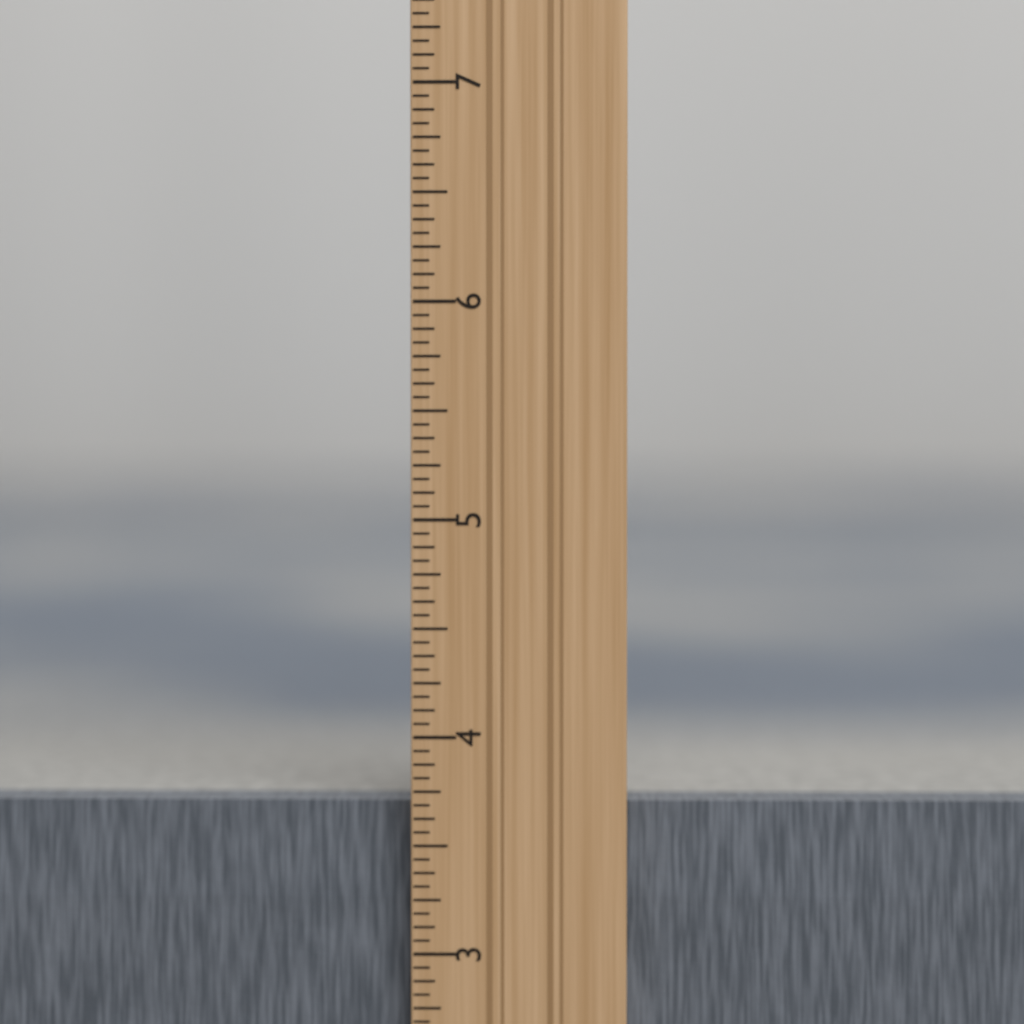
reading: 3.6875 in
